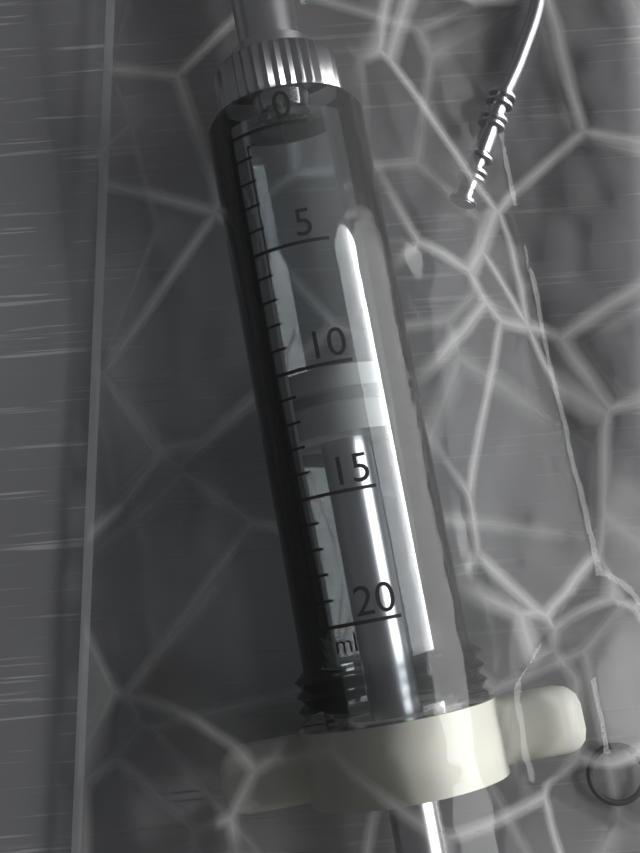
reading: 10 ml
